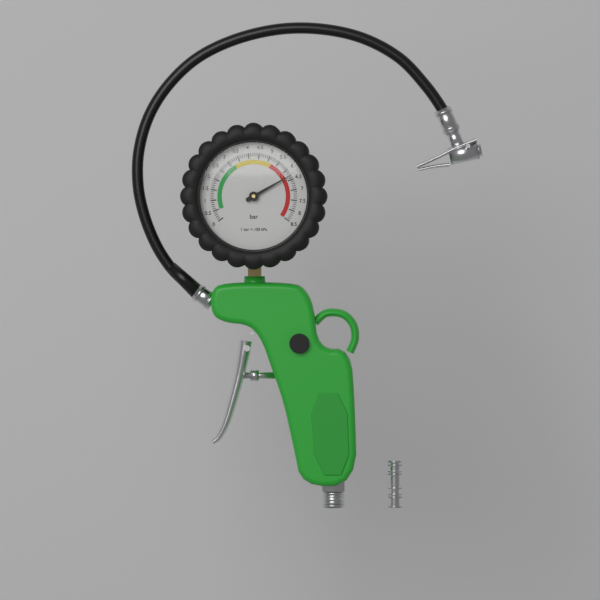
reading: 6.3 bar
